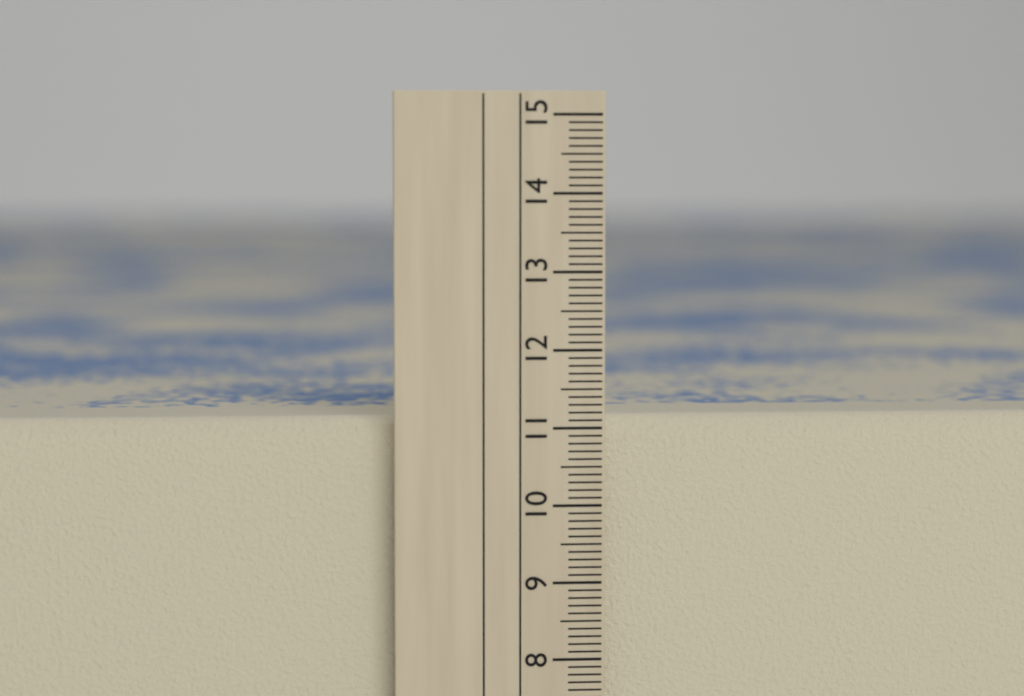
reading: 11.1 cm
